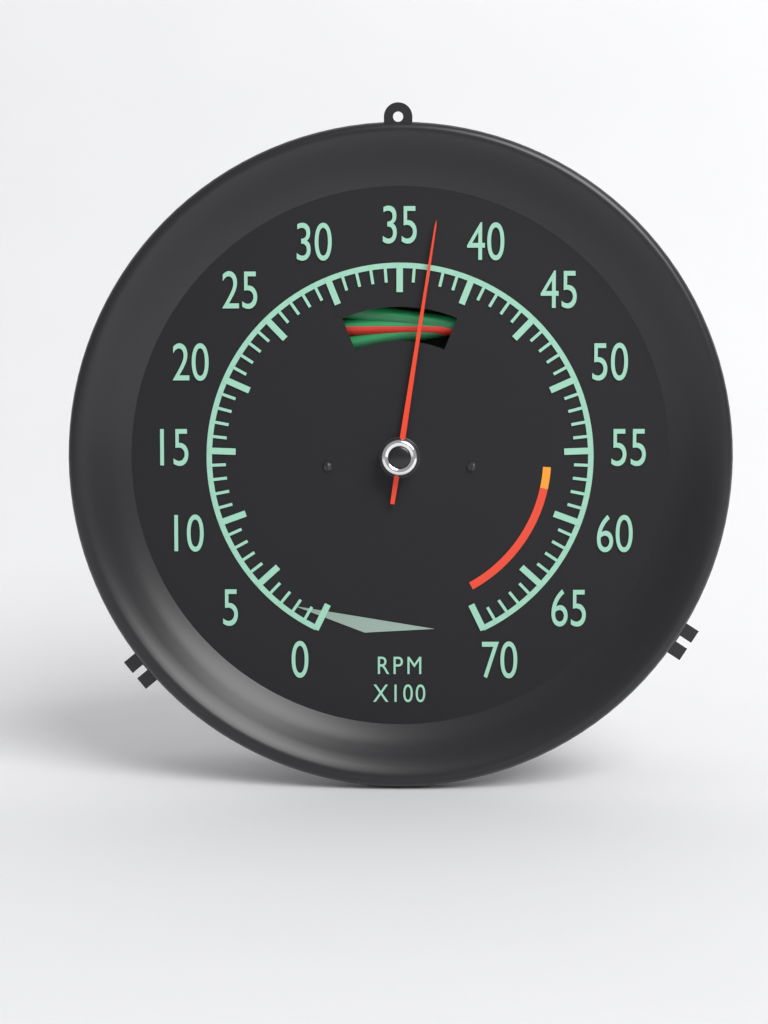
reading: 37 RPM x100
